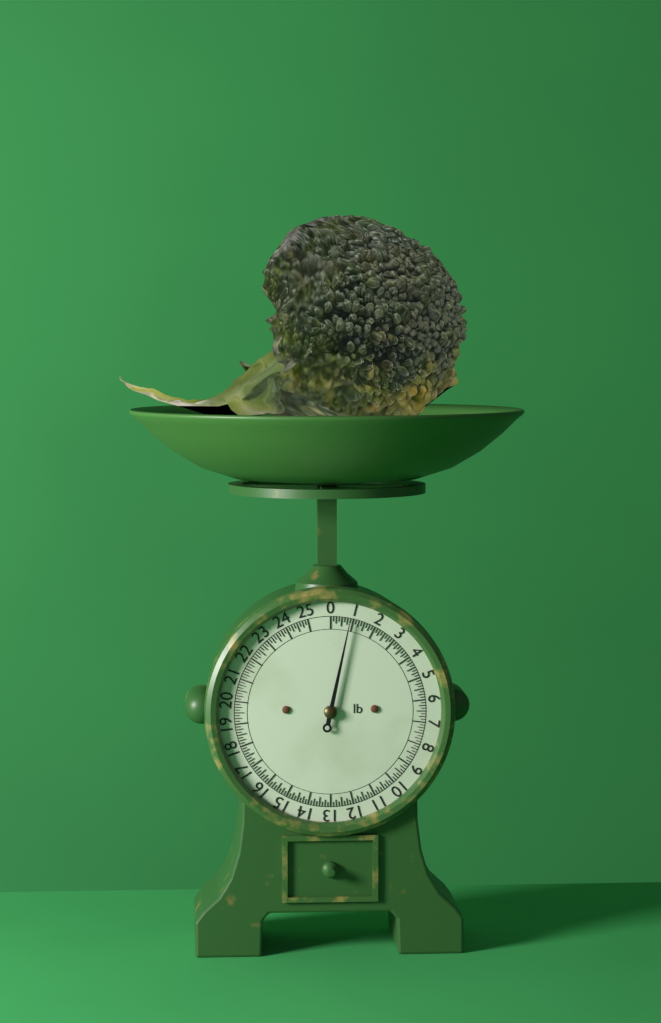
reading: 0.875 lb
